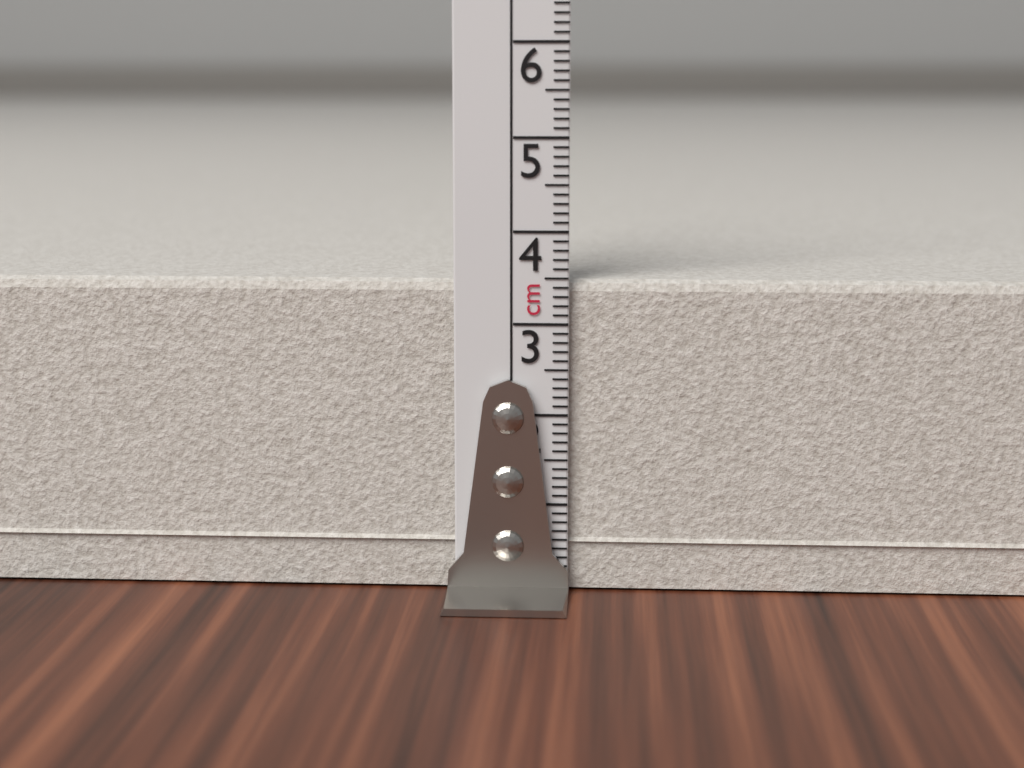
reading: 3.5 cm
